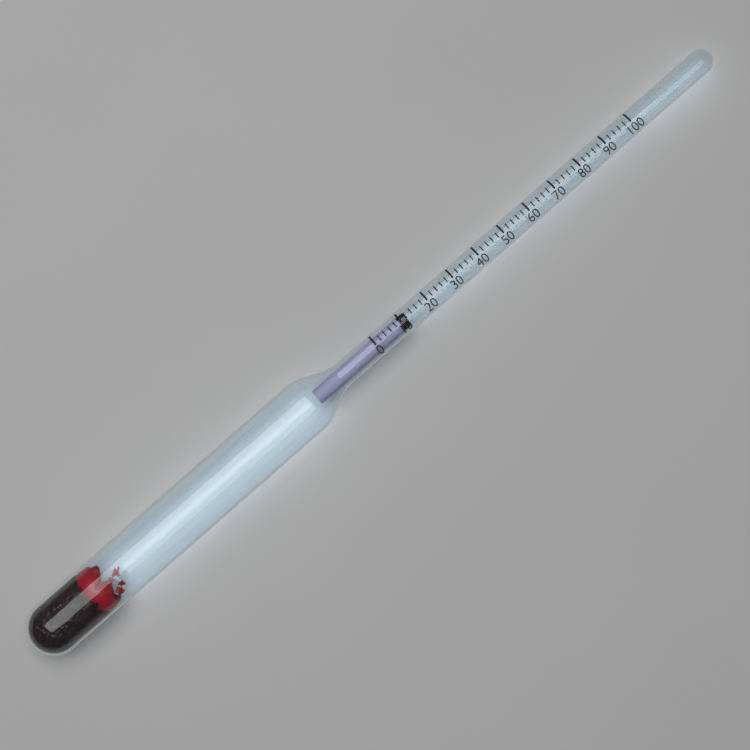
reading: 12 (no unit)
